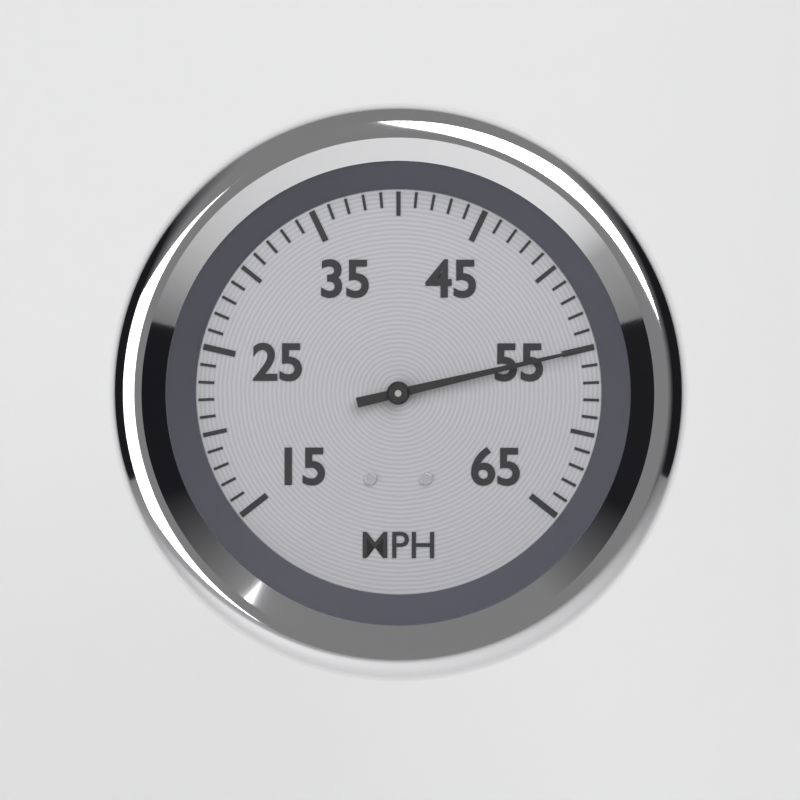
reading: 55 MPH
